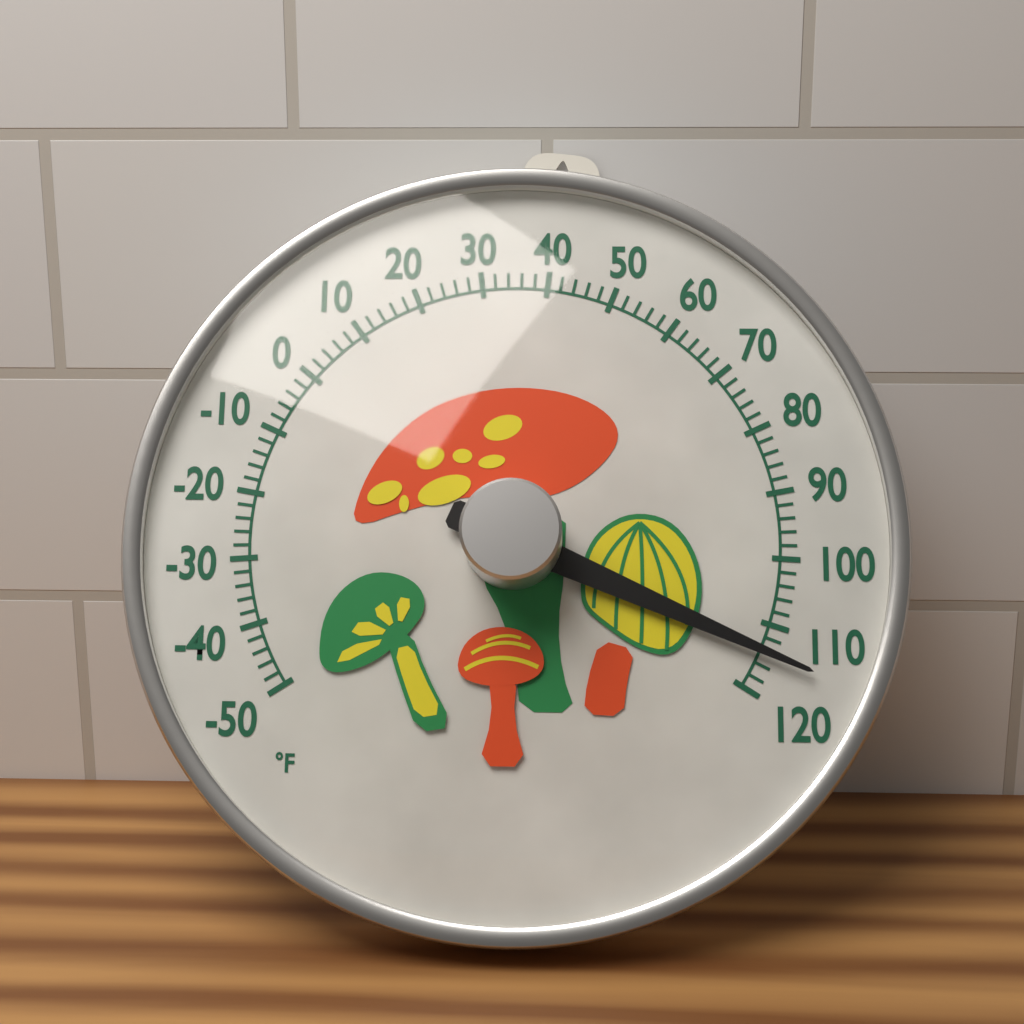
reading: 114 °F
